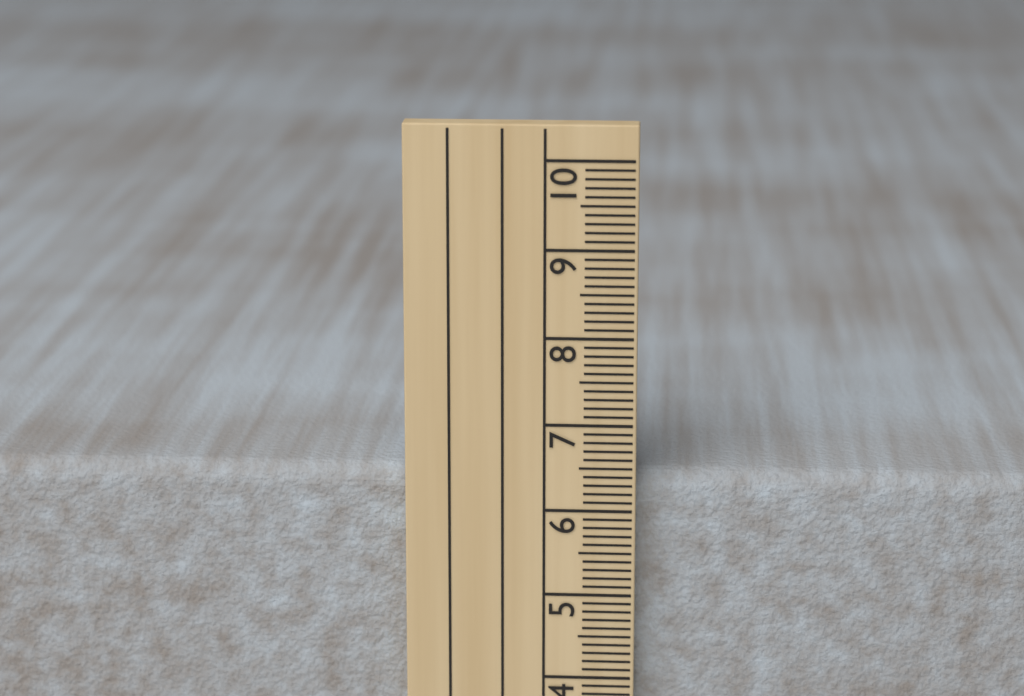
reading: 6.4 cm
